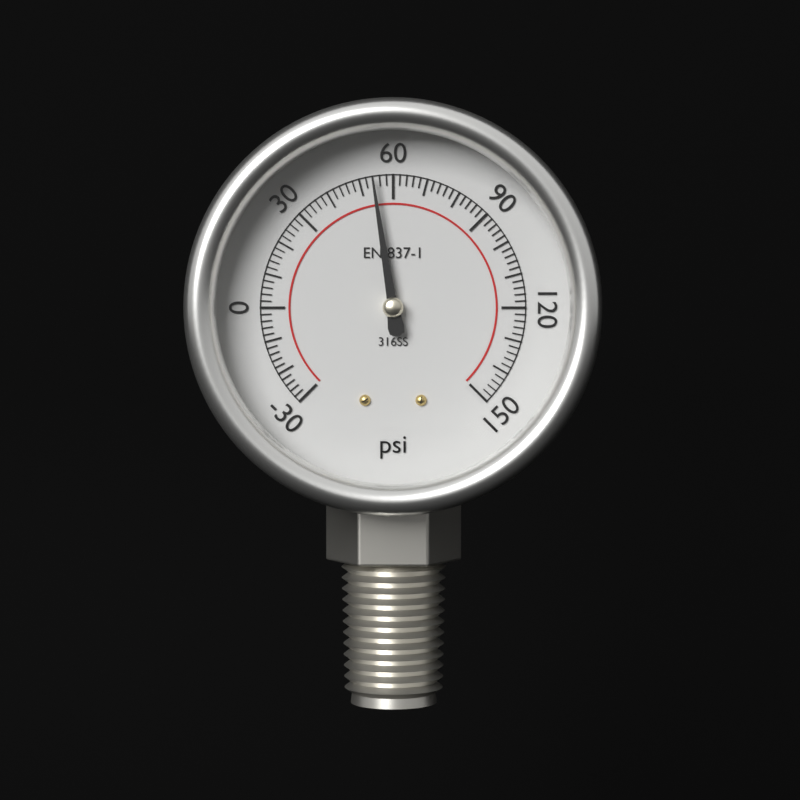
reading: 54 psi
